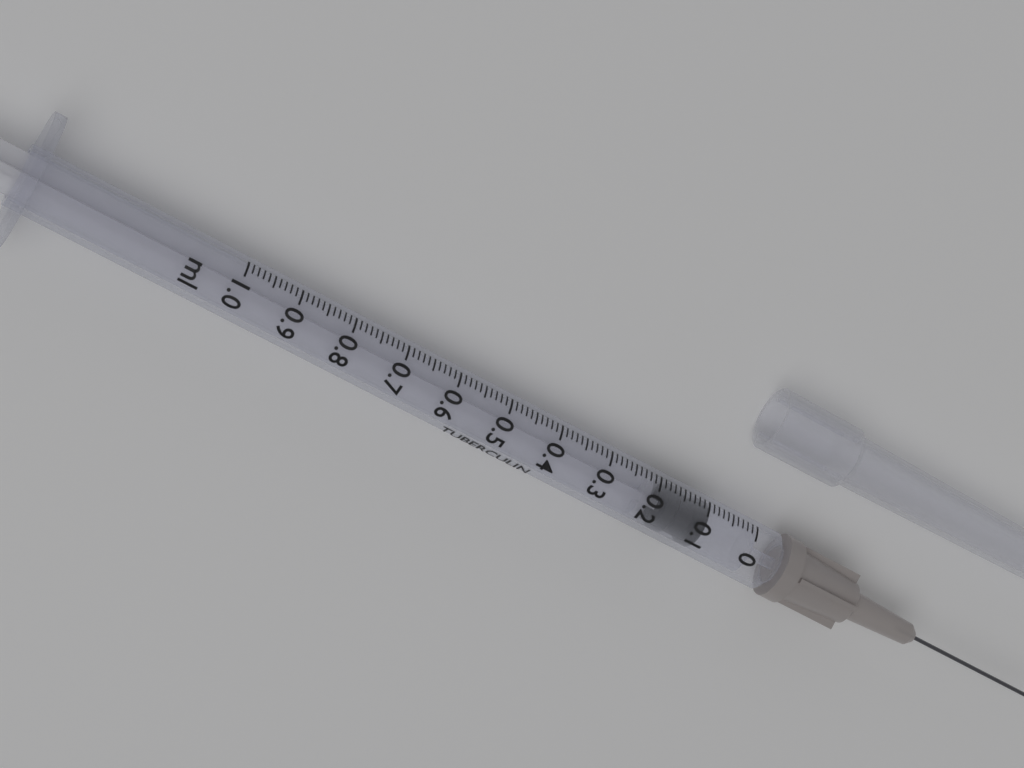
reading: 0.09 ml
